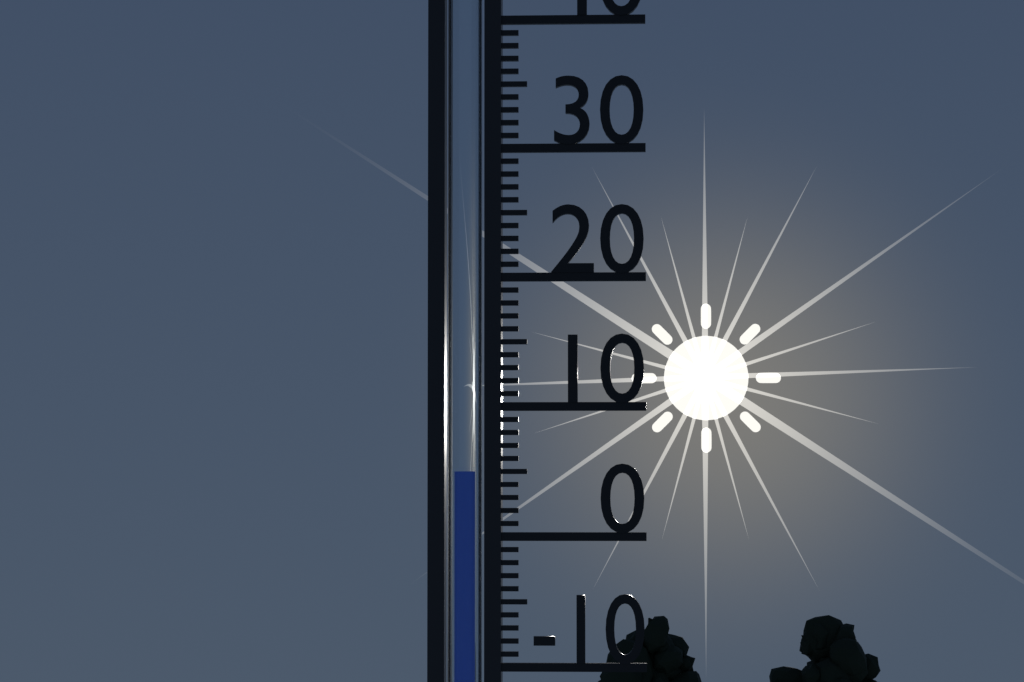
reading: 5 (no unit)
